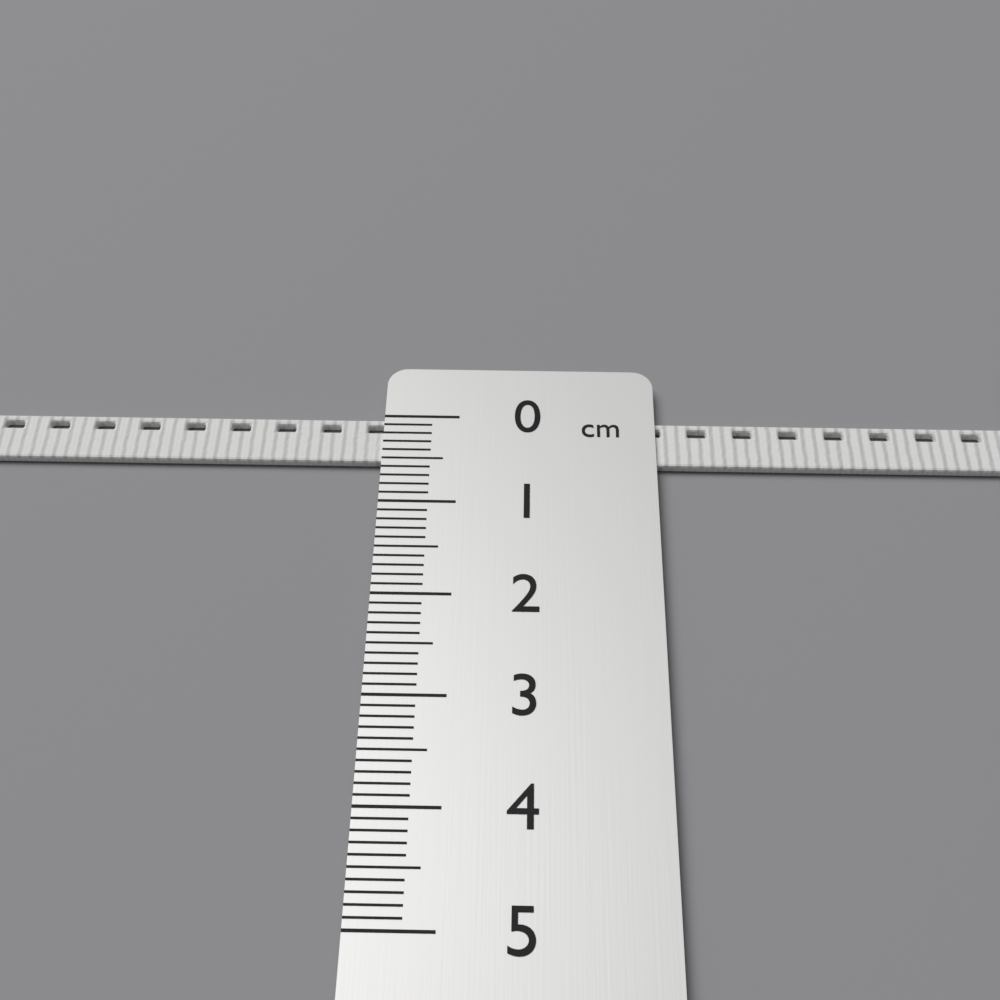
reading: 0.5 cm
